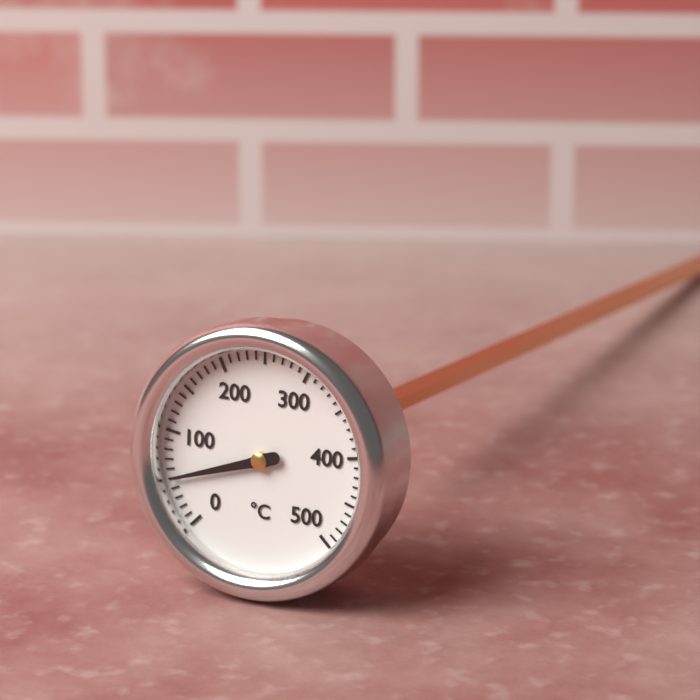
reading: 50 °C
